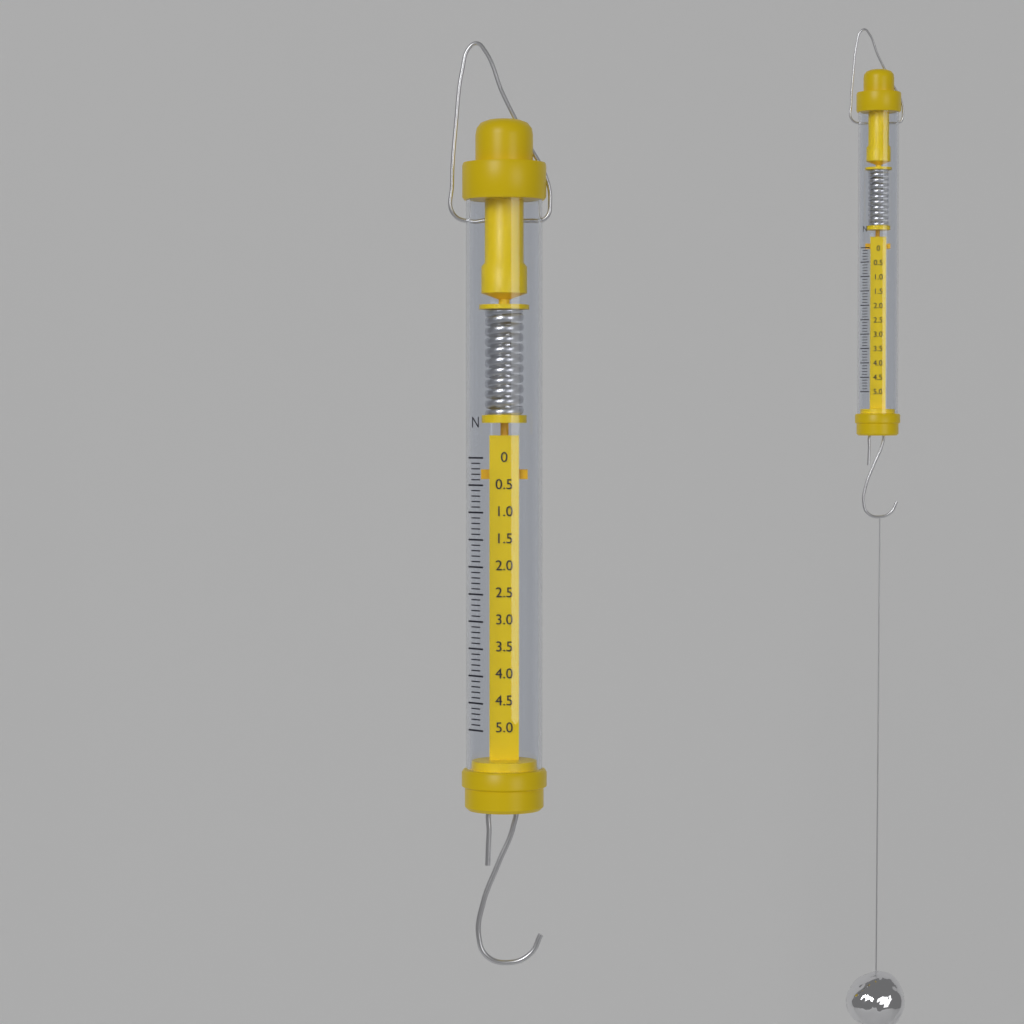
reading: 0.4 N
